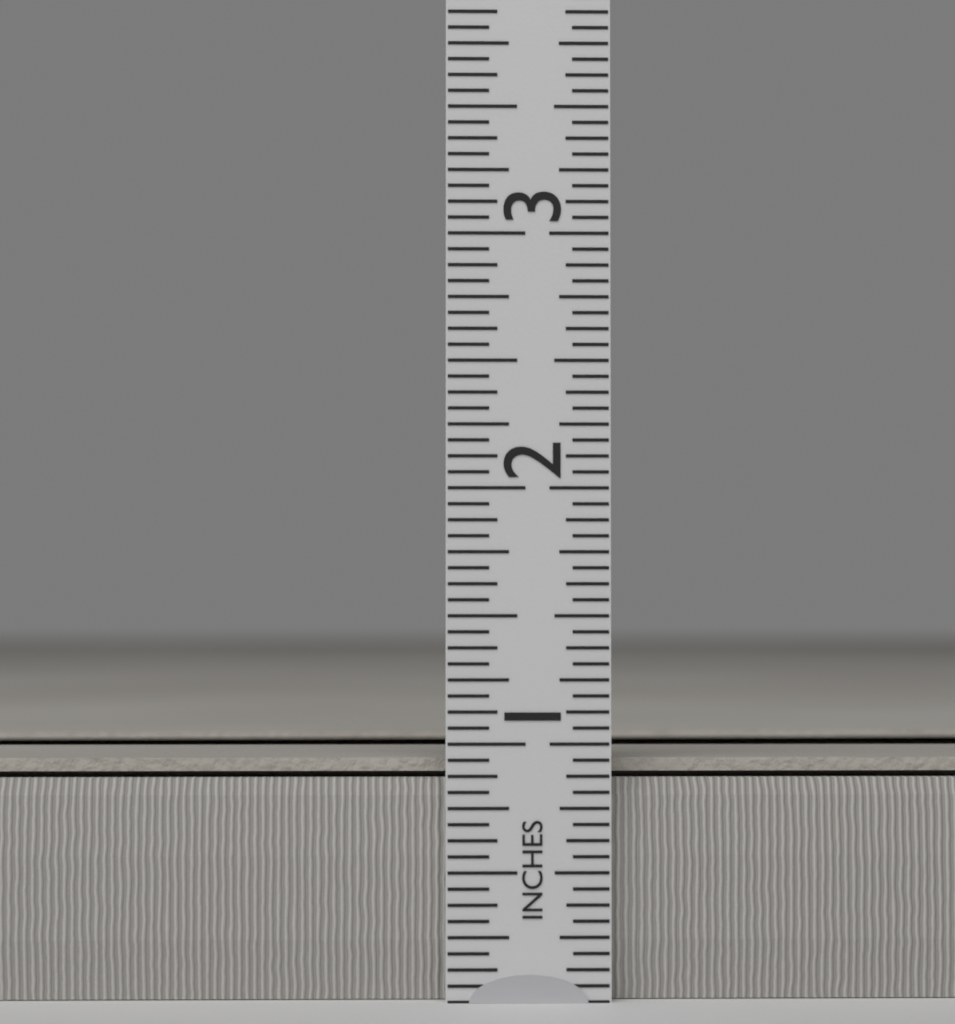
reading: 0.9375 in
